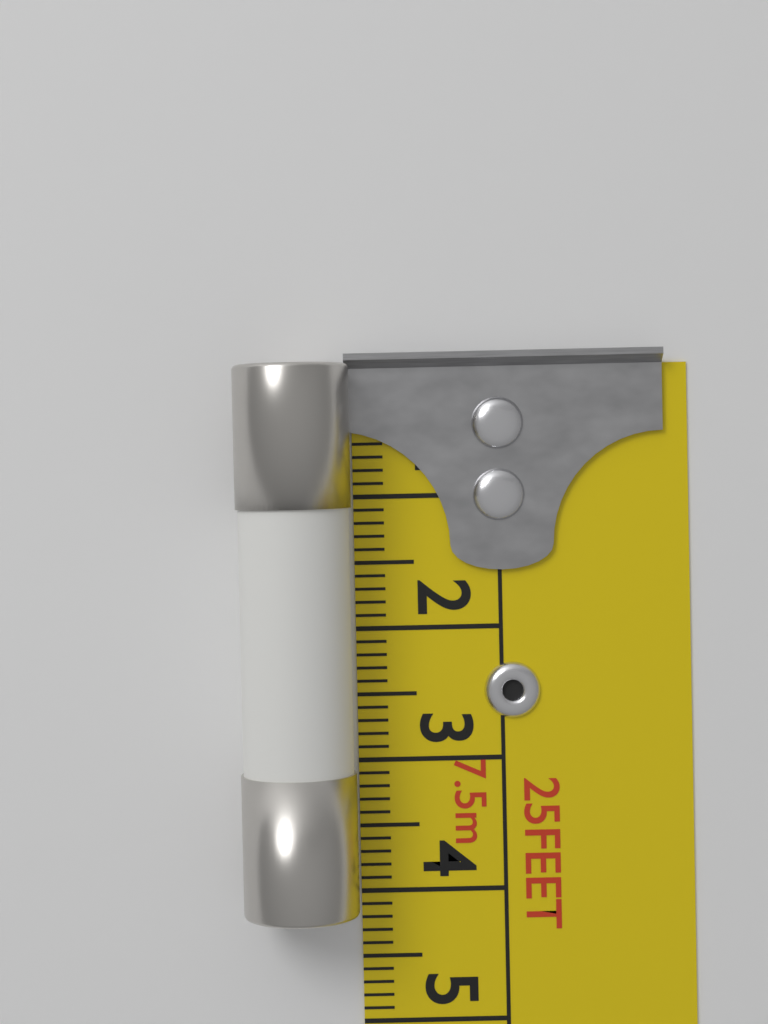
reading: 4.1 cm
